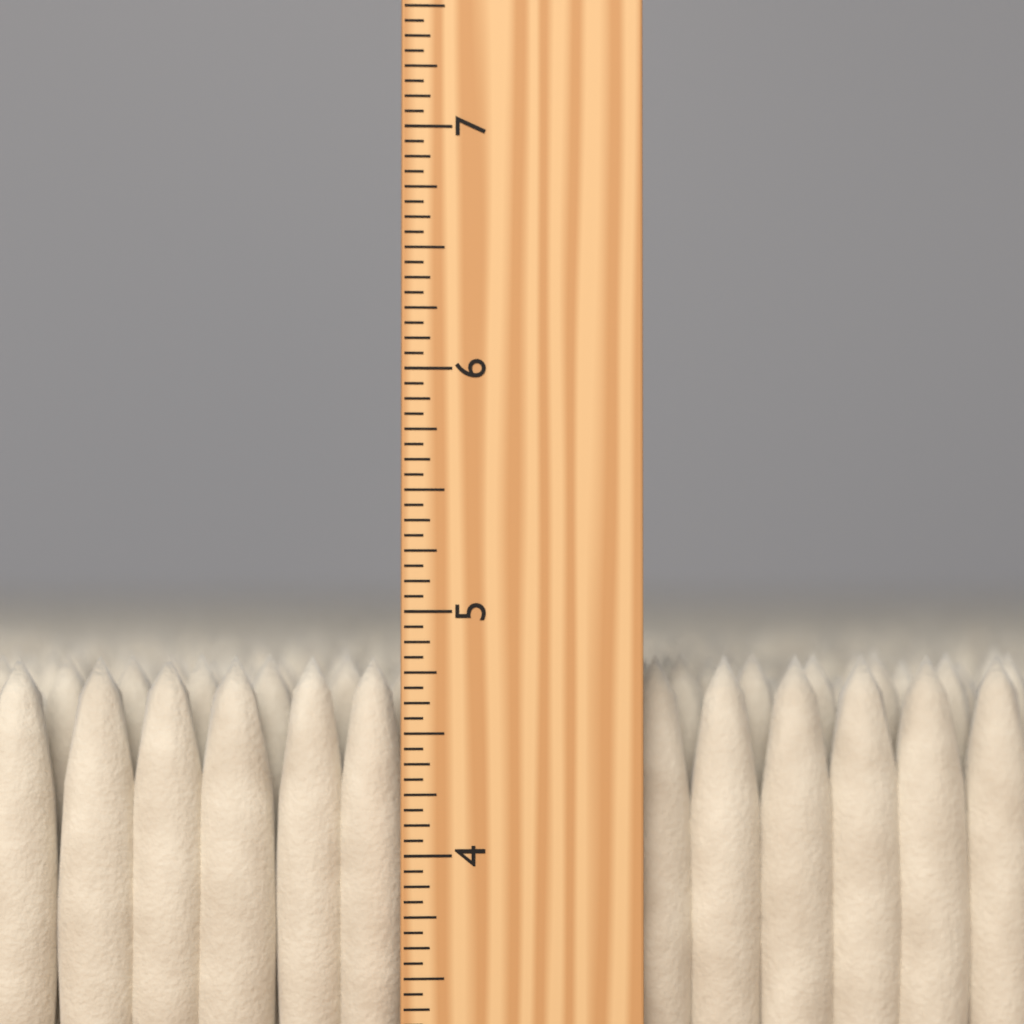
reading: 4.8125 inch
